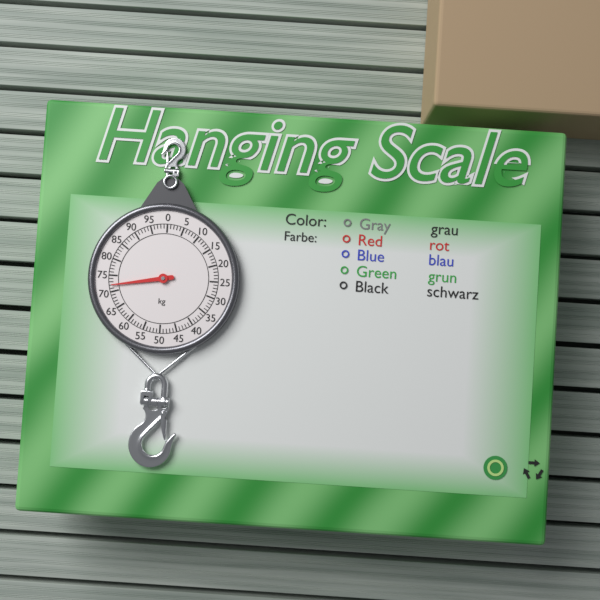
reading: 72 kg
